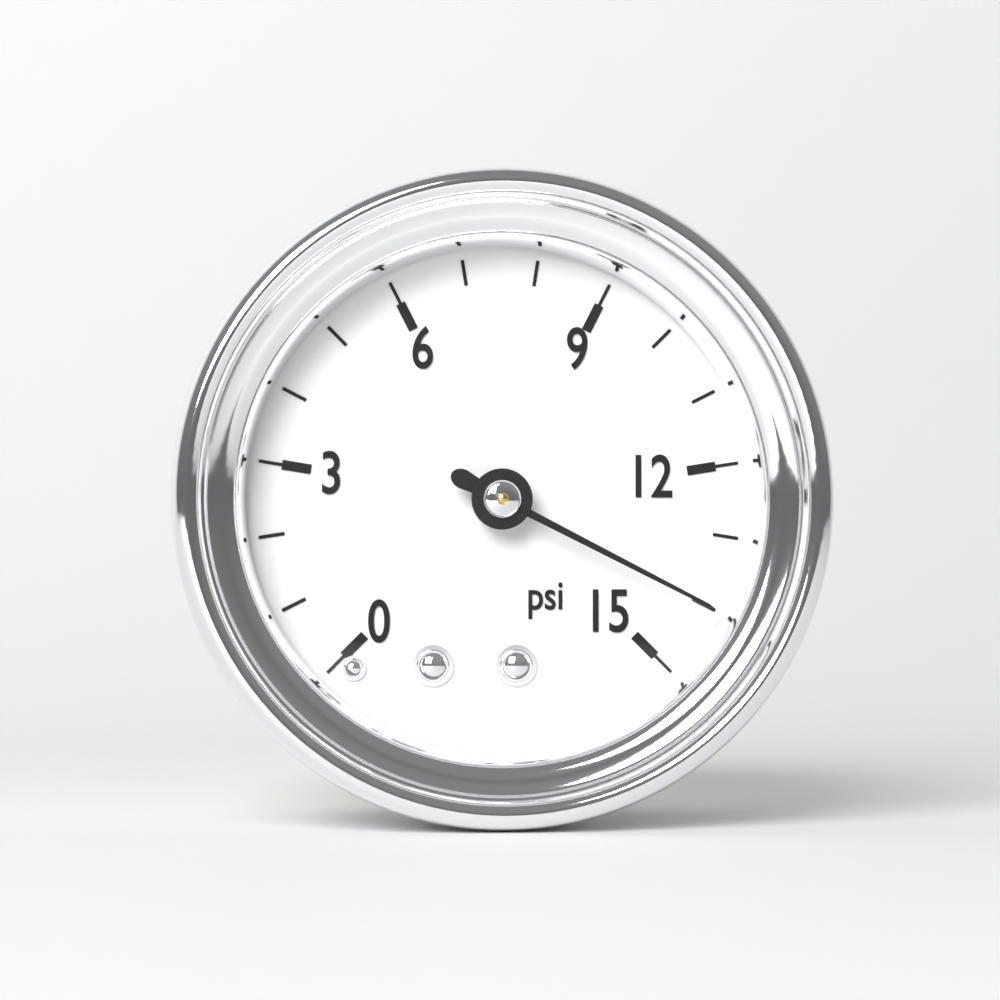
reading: 14 psi
